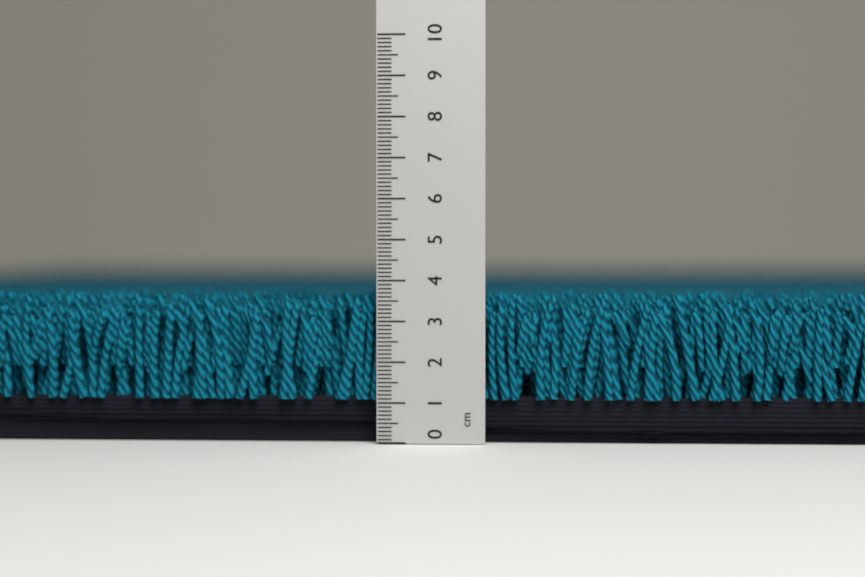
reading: 3.7 cm
